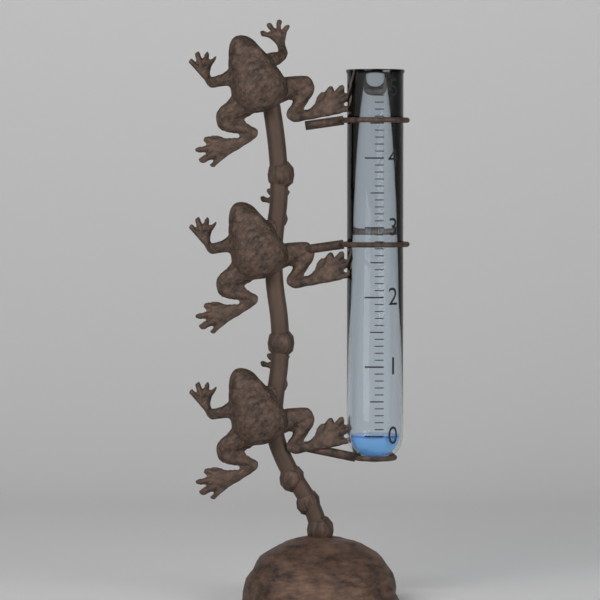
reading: 0.0 in
